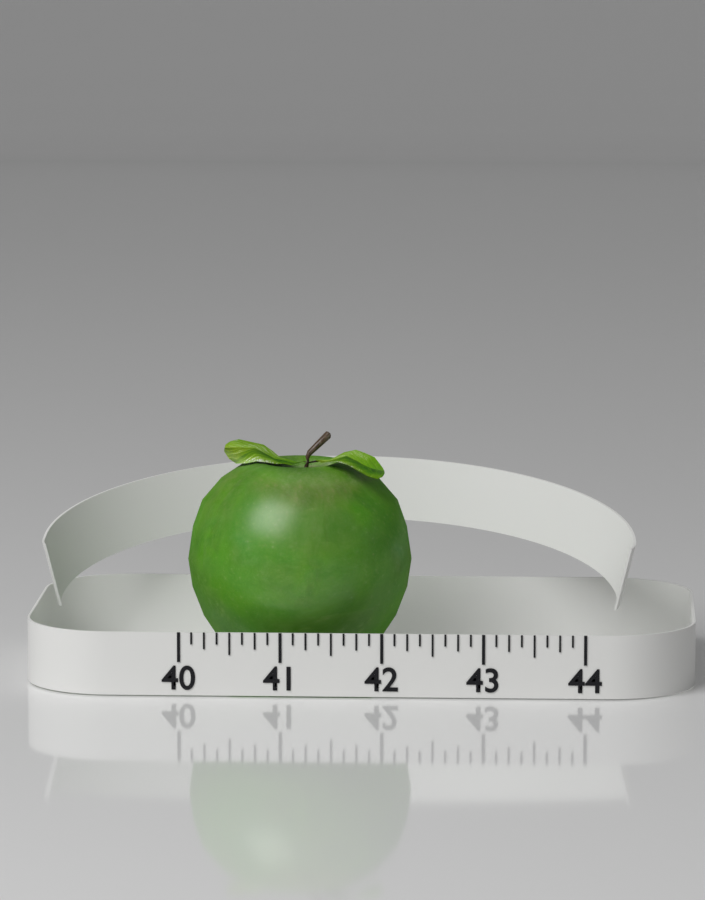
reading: 42.250 (no unit)
